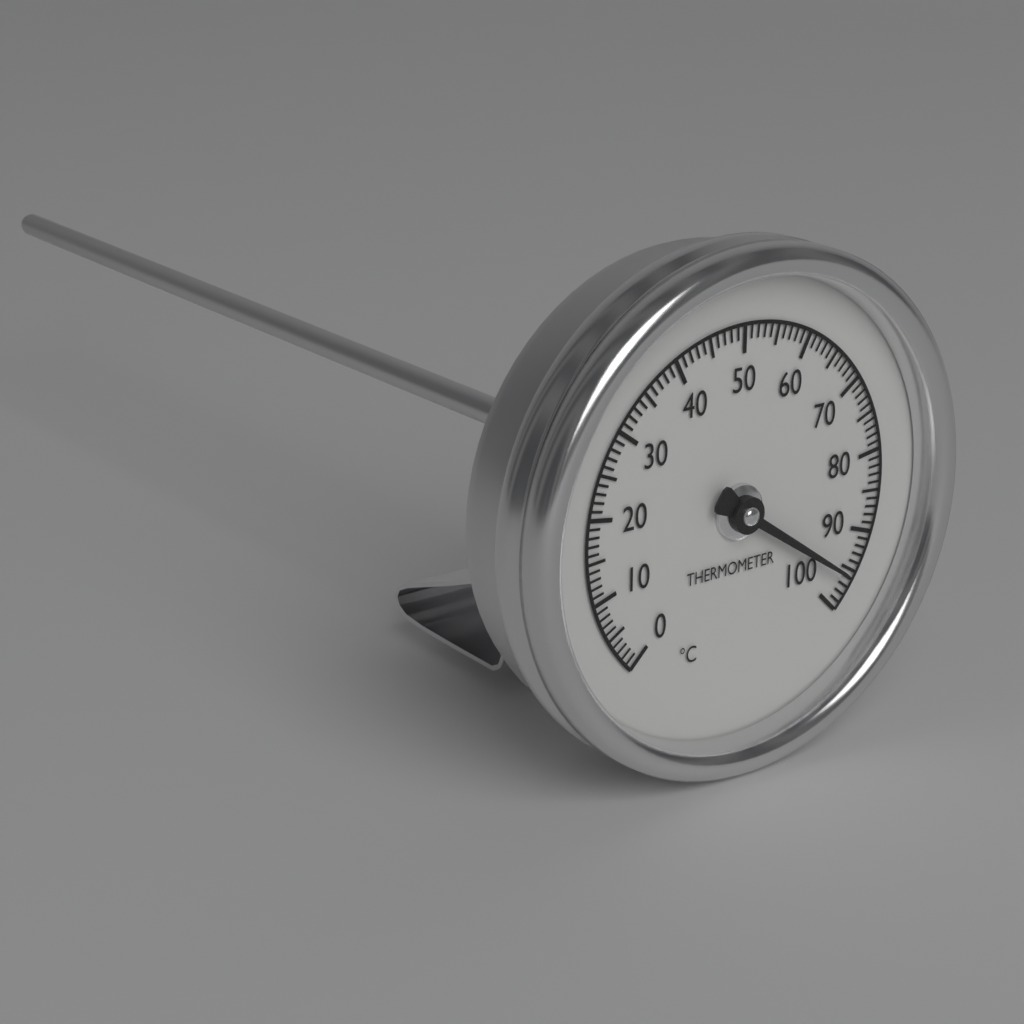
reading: 96 °C
